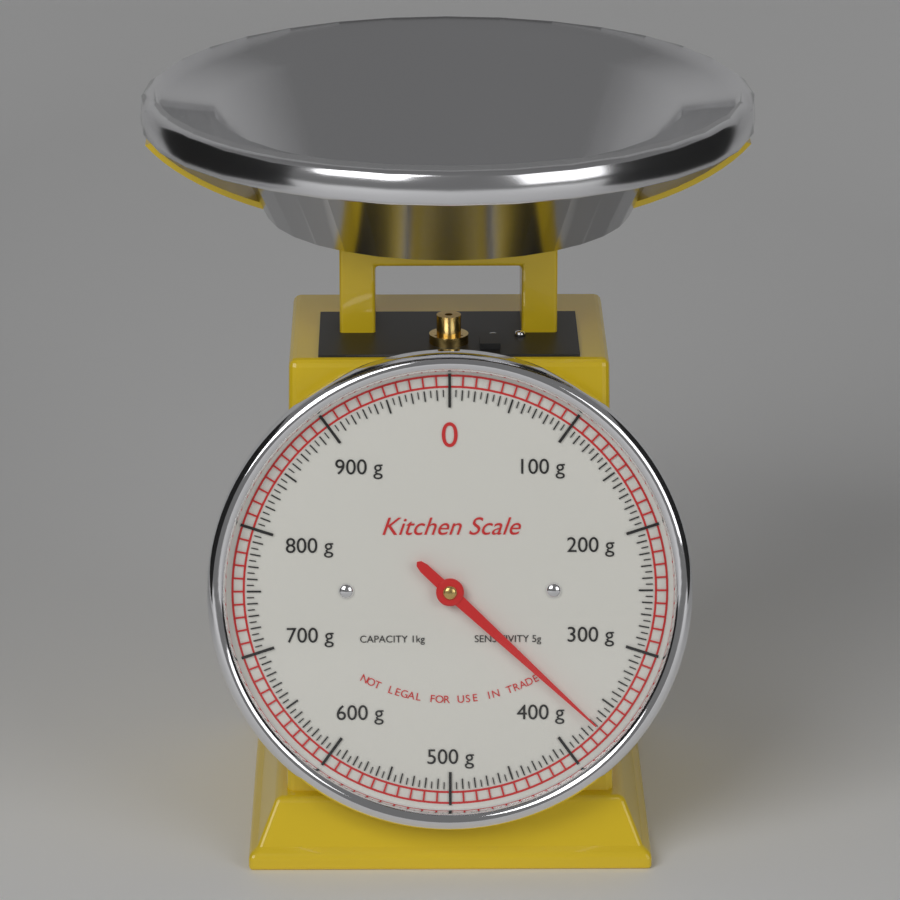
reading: 370 g
